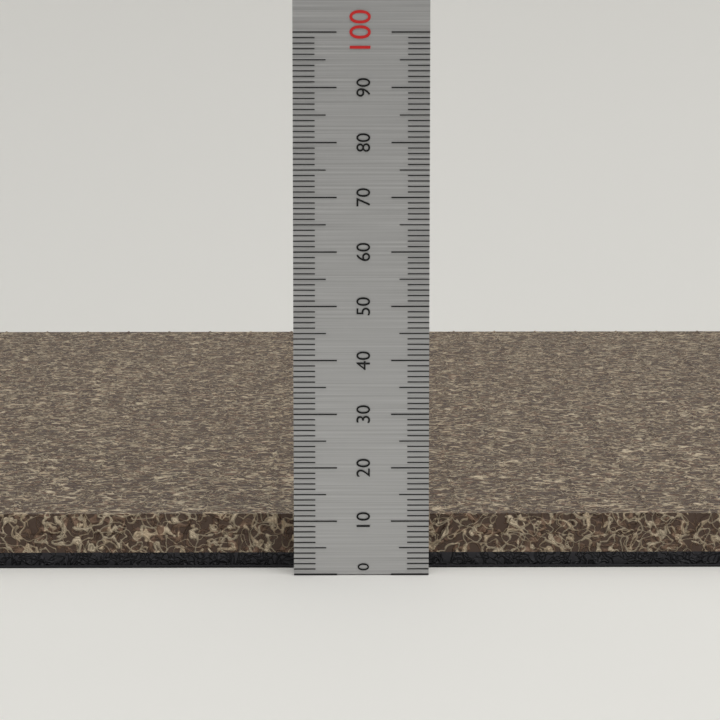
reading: 10 (no unit)
